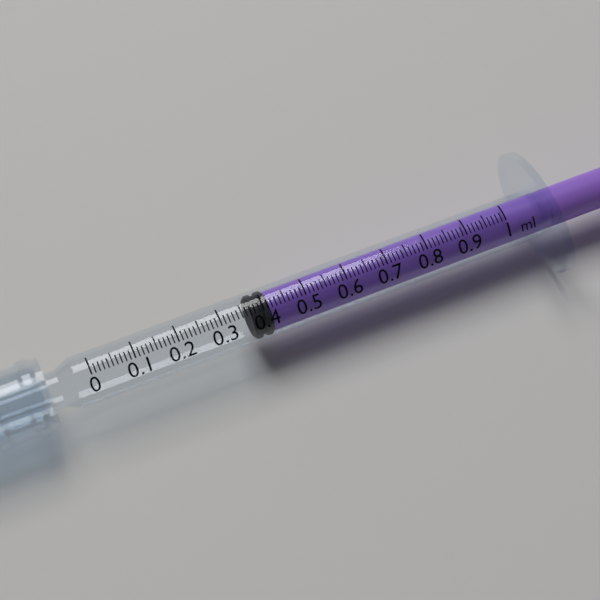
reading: 0.37 ml
